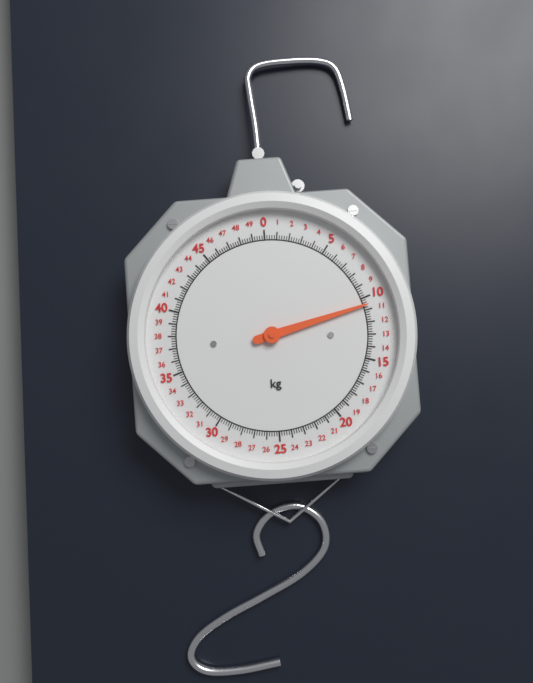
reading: 10.6 kg
